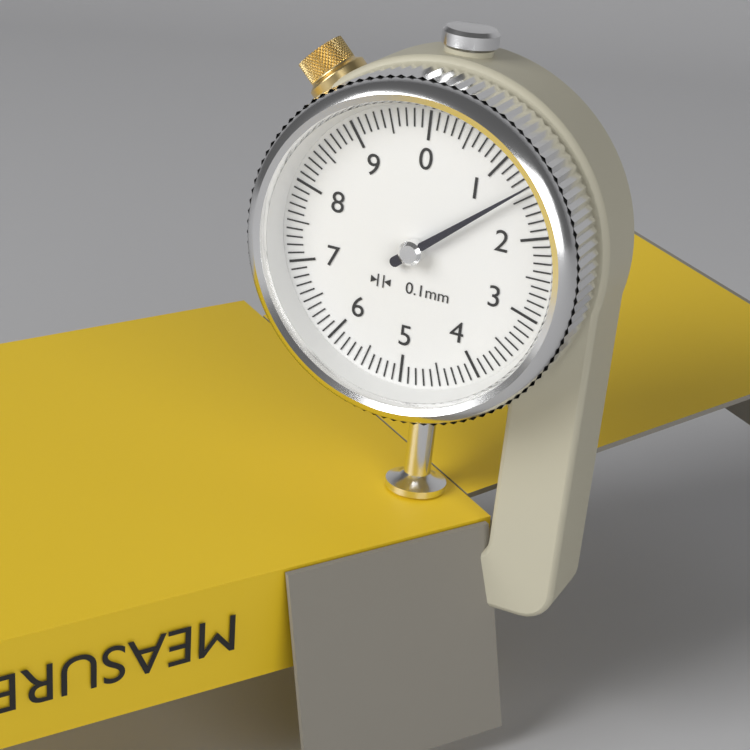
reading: 1.4 mm
